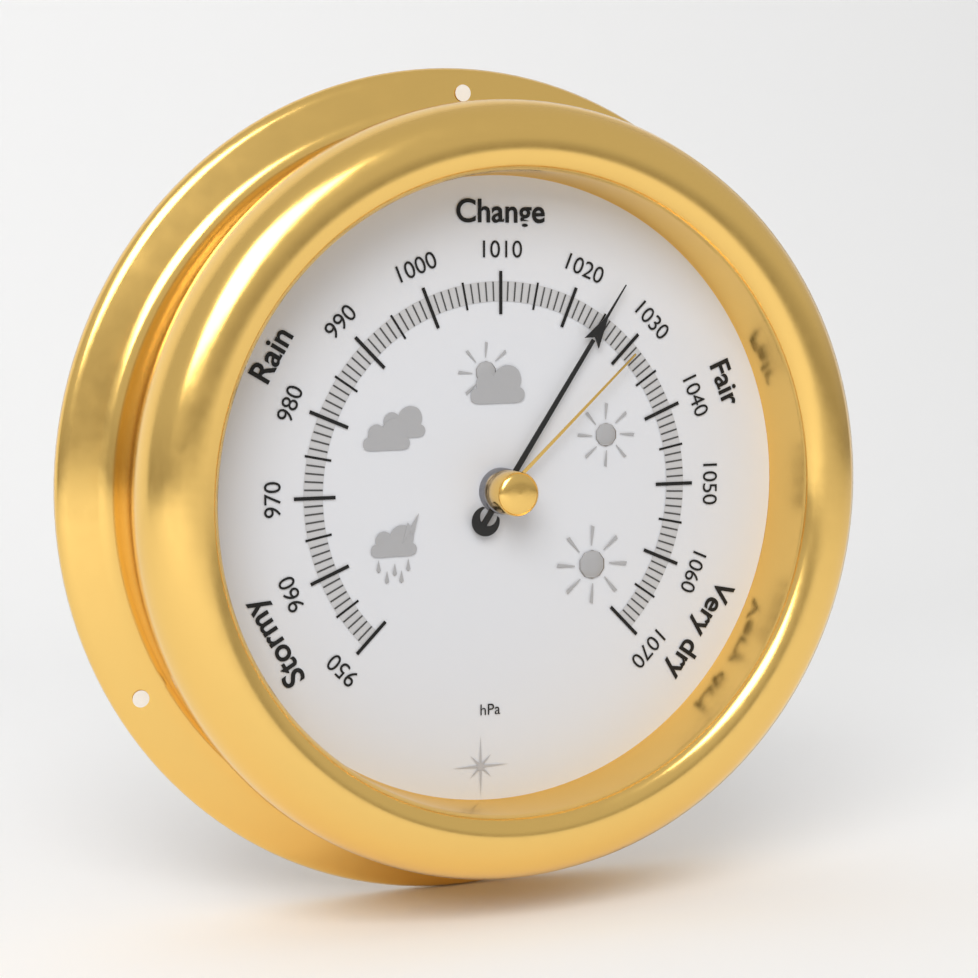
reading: 1025 hPa
